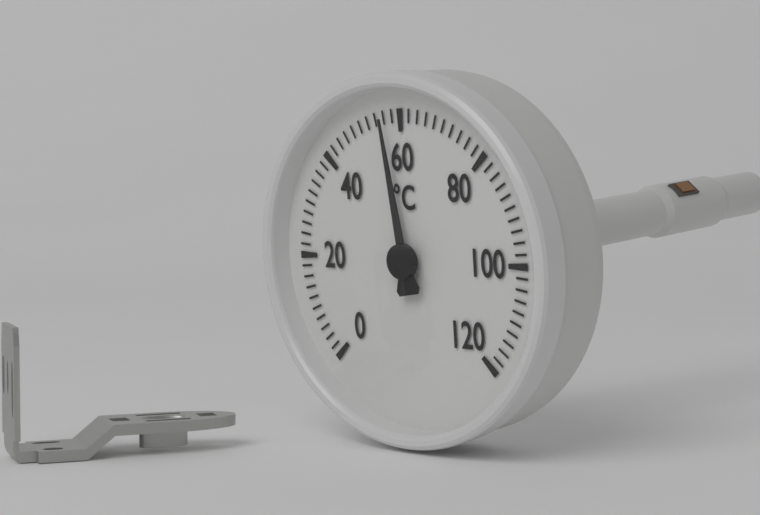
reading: 56 °C
